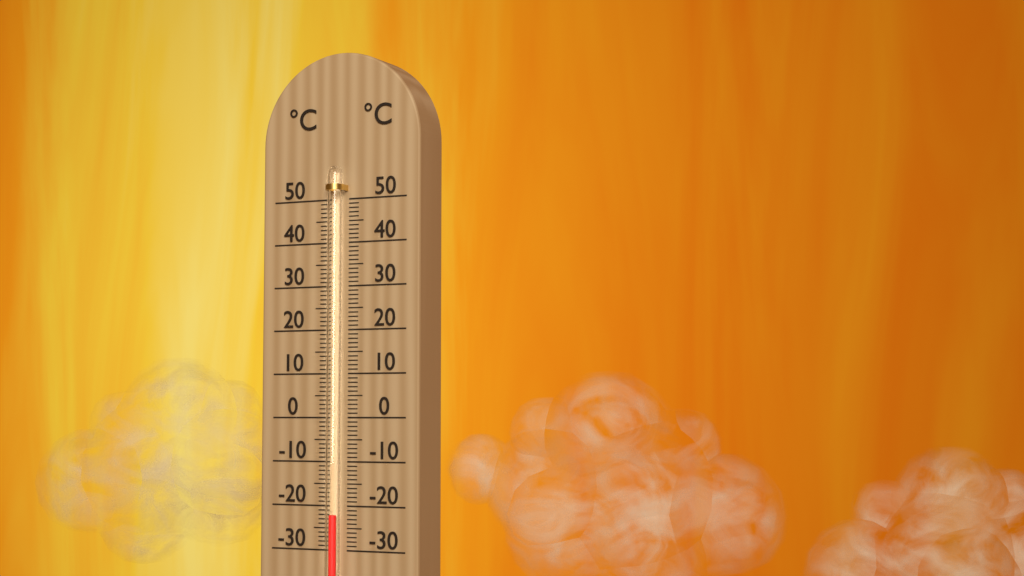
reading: -22 °C
